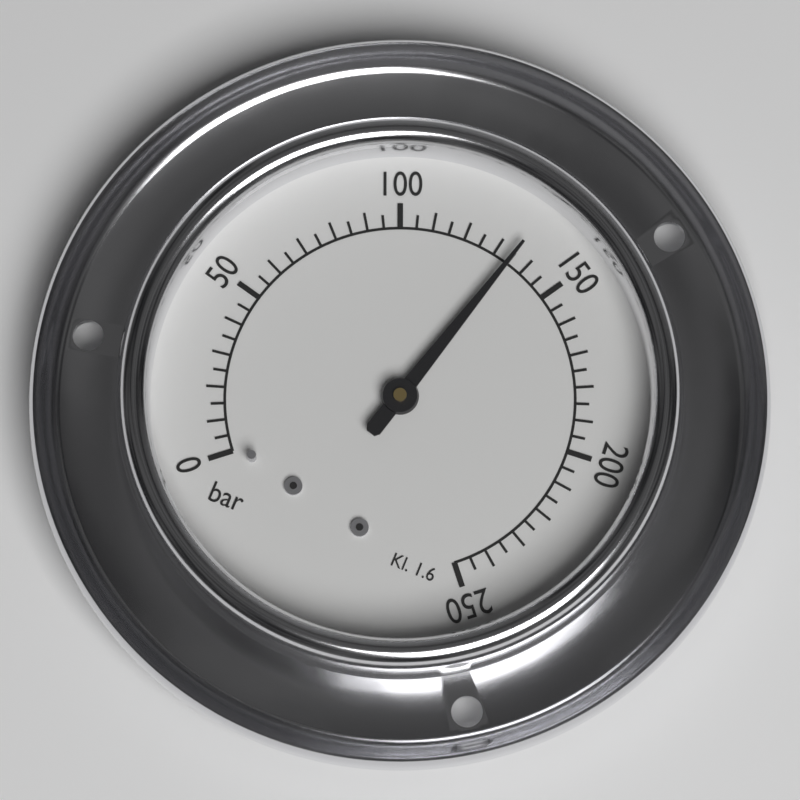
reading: 135 bar
